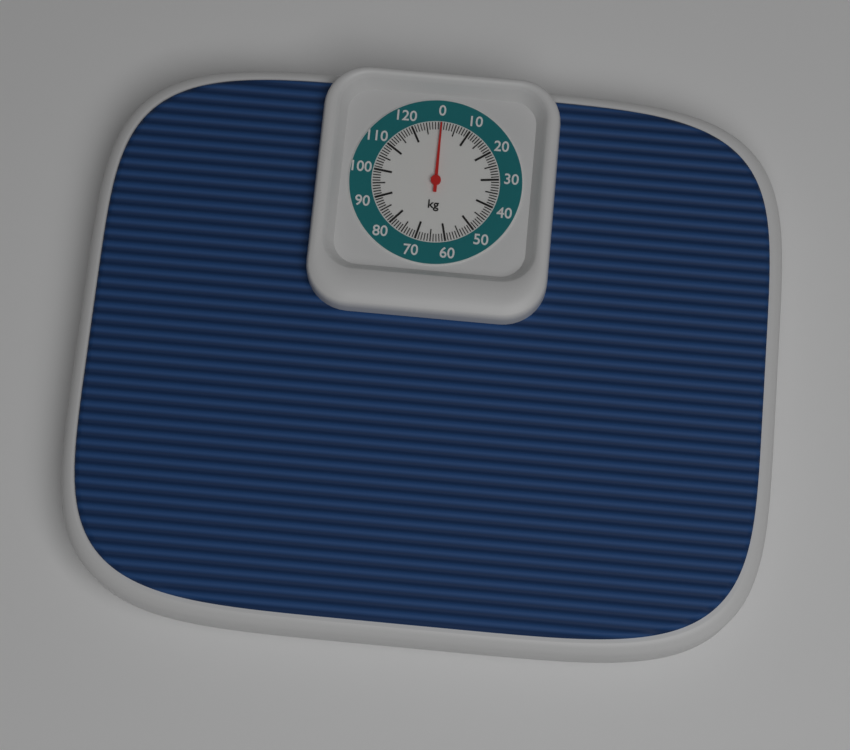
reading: 0 kg
